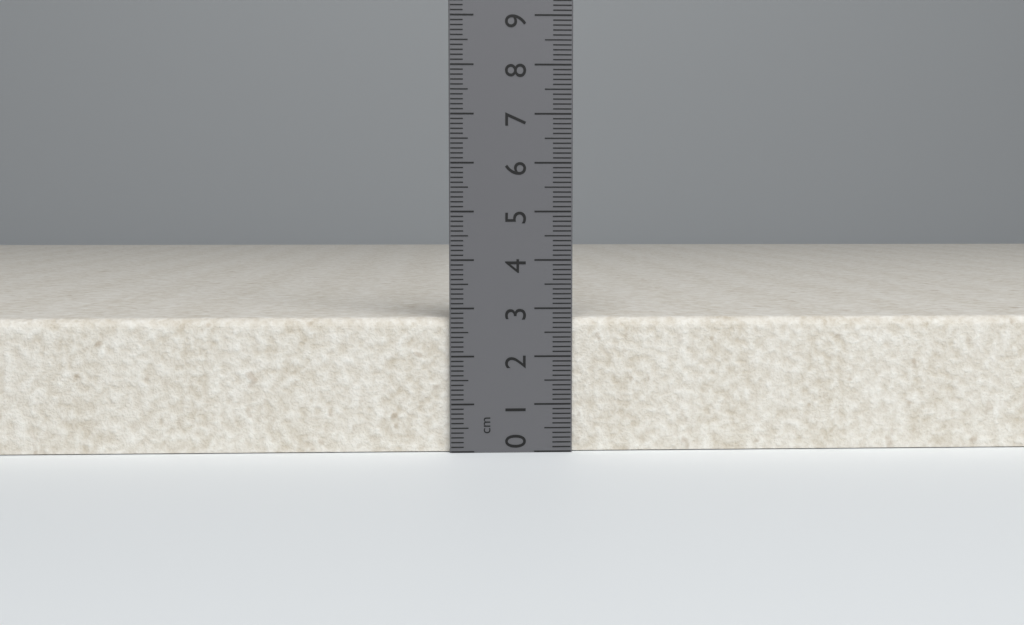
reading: 2.8 cm
